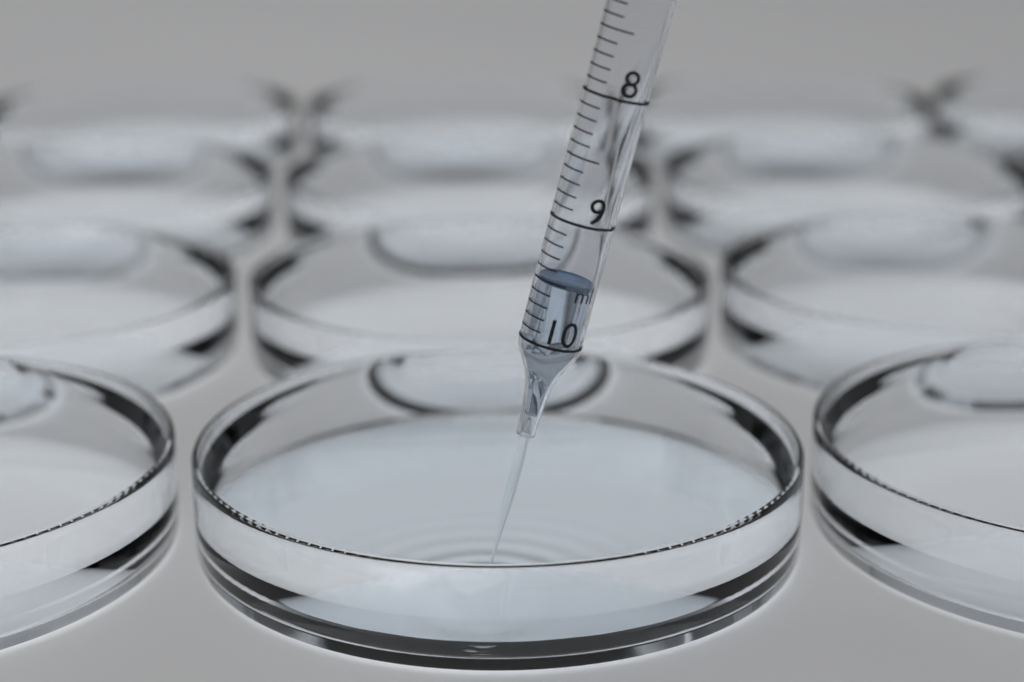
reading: 9.5 ml
